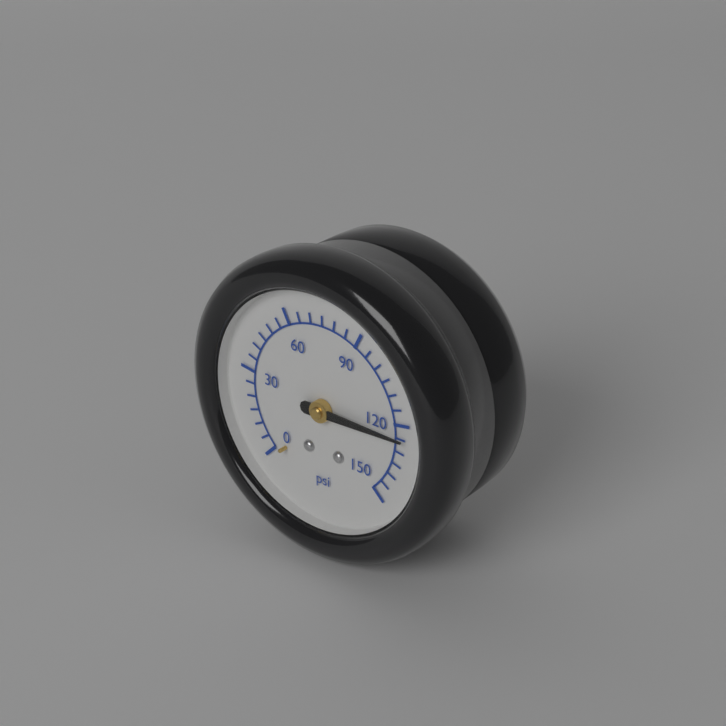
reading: 125 psi
